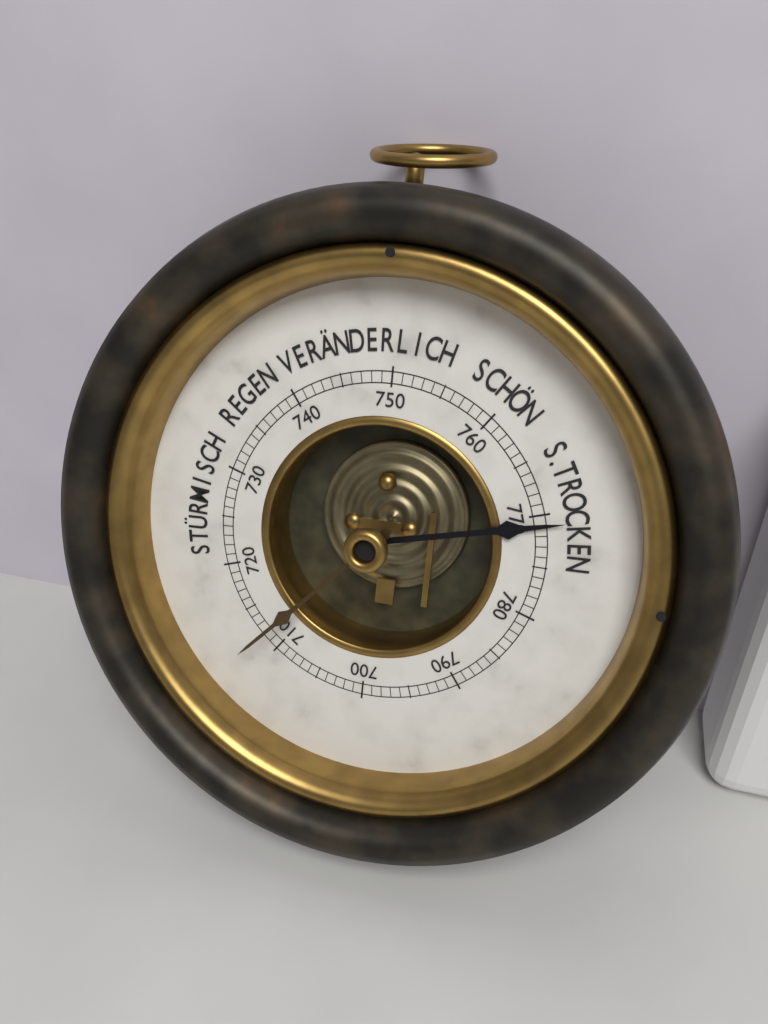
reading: 771 mmHg
